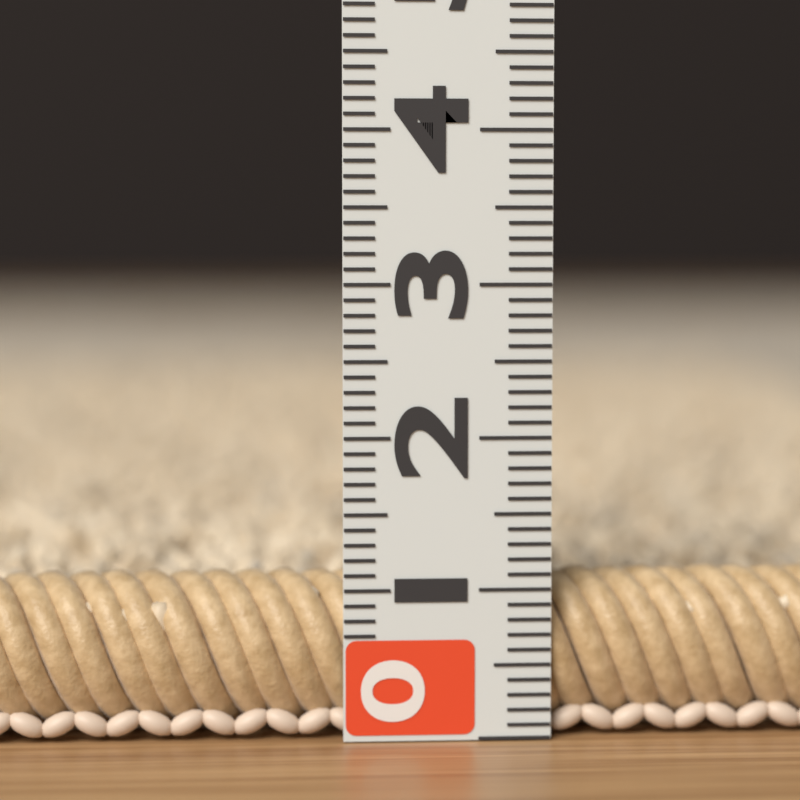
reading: 1.0 (no unit)
